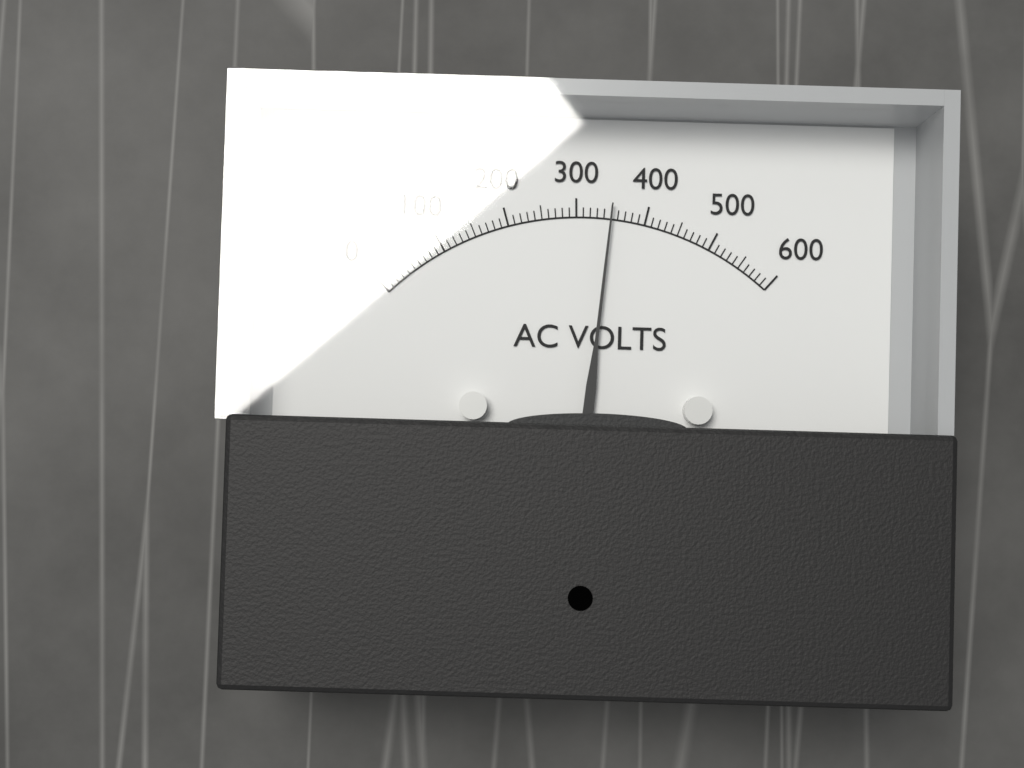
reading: 350 V
